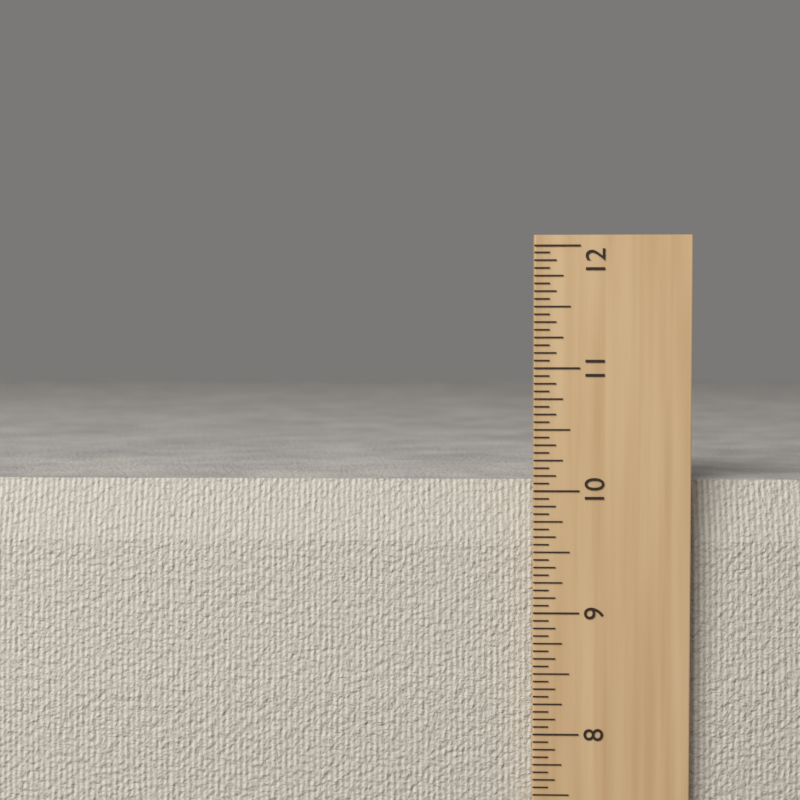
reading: 10.0625 in
